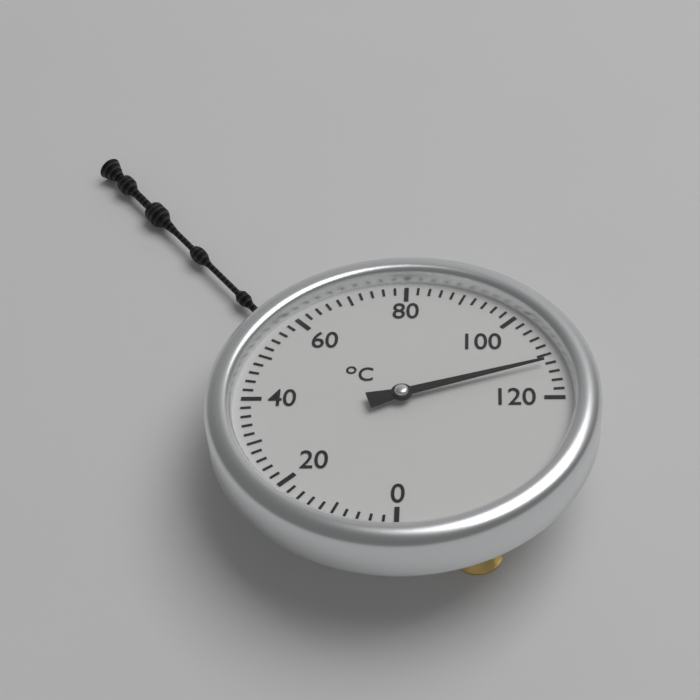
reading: 112 °C
